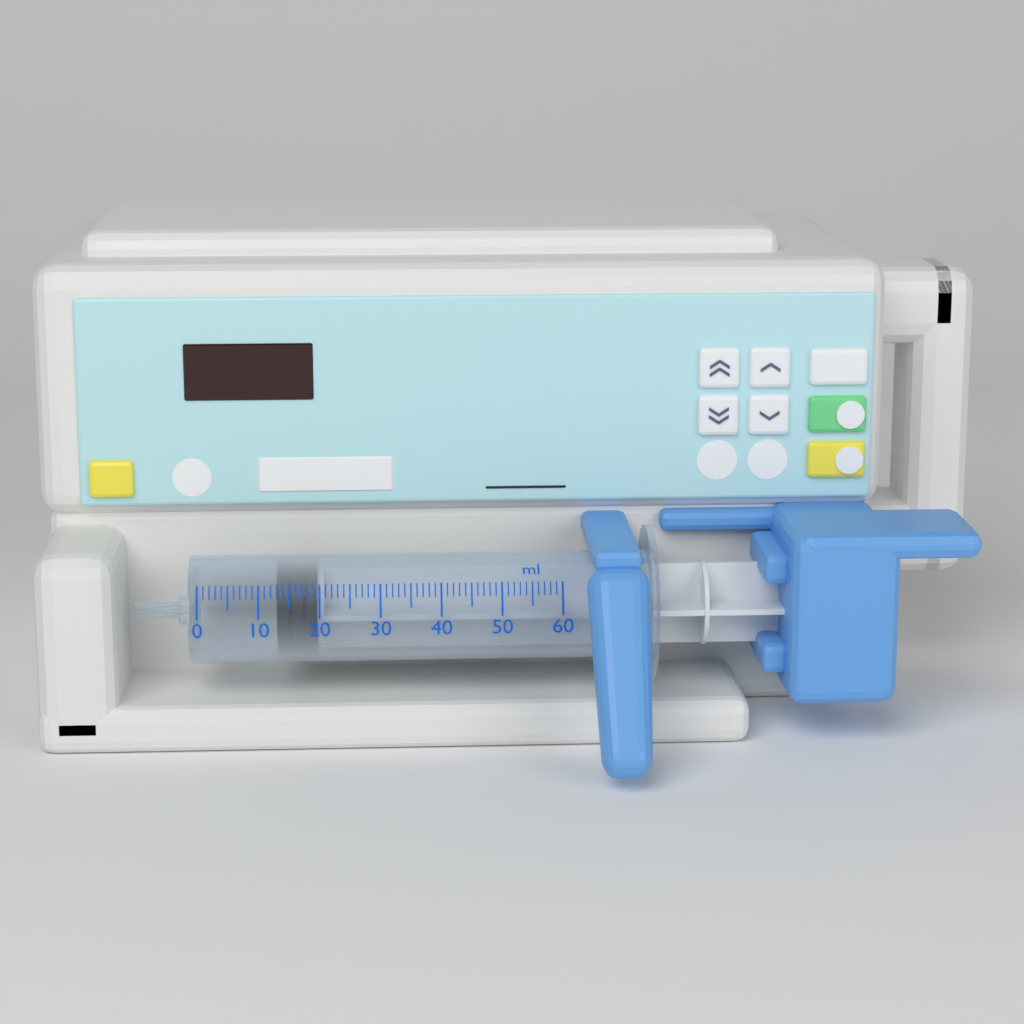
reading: 13 ml
